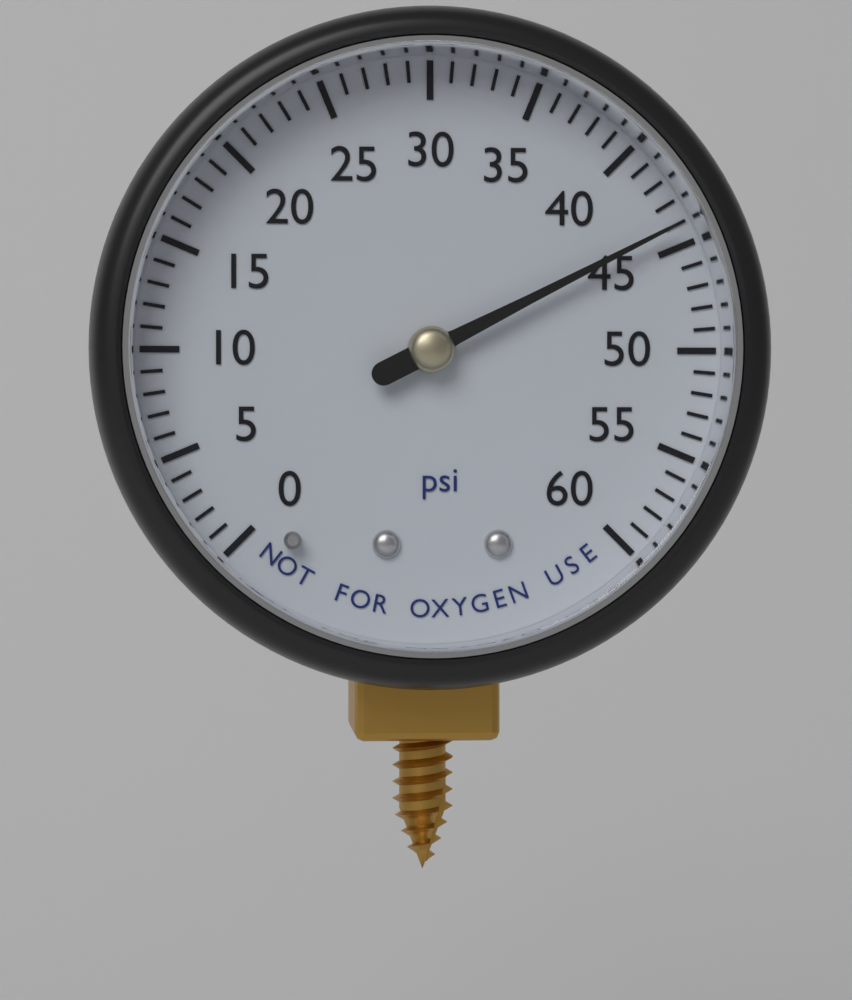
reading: 44 psi
